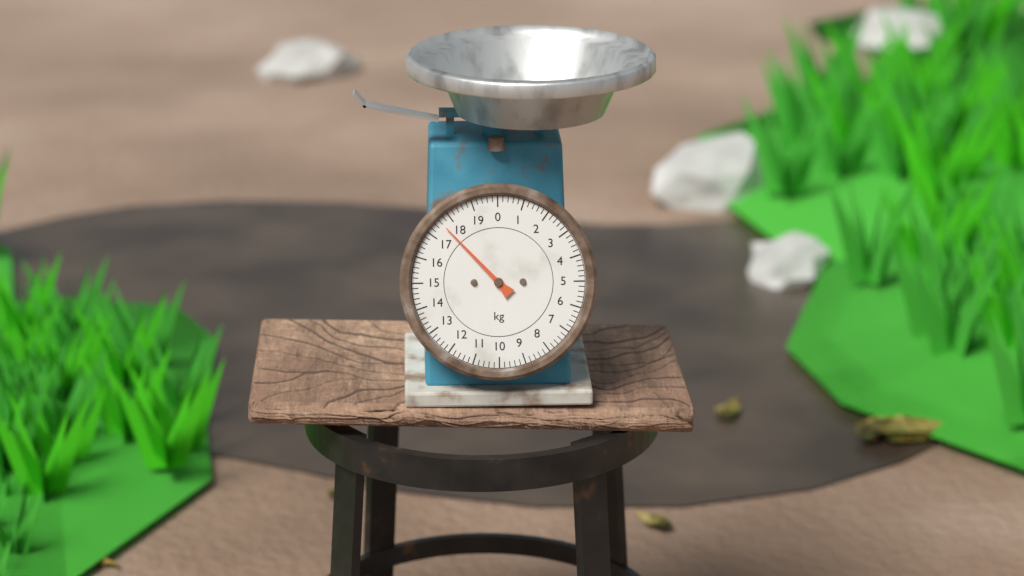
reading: 17.6 kg
